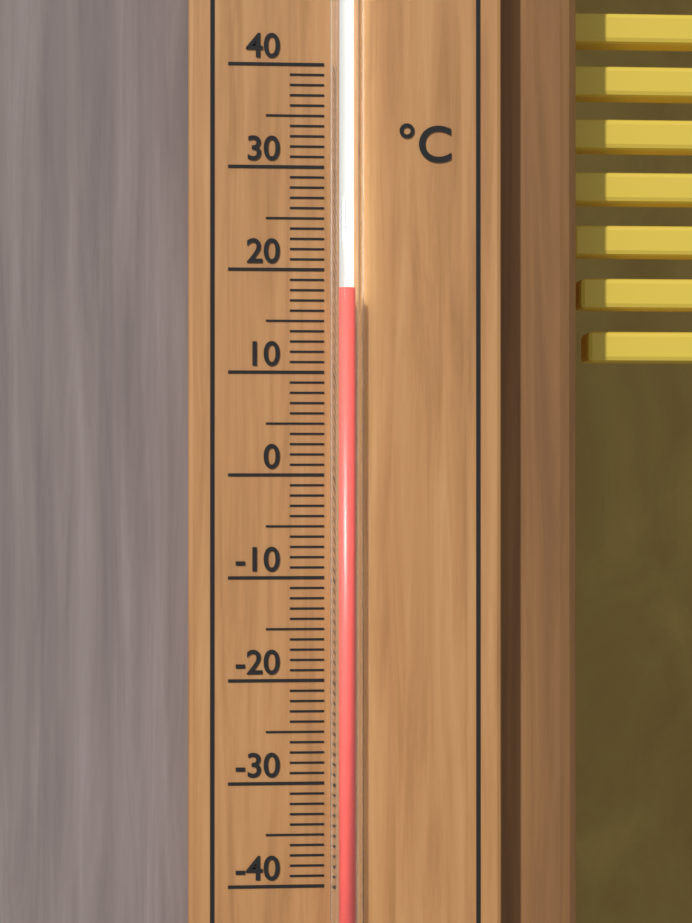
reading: 18 °C
